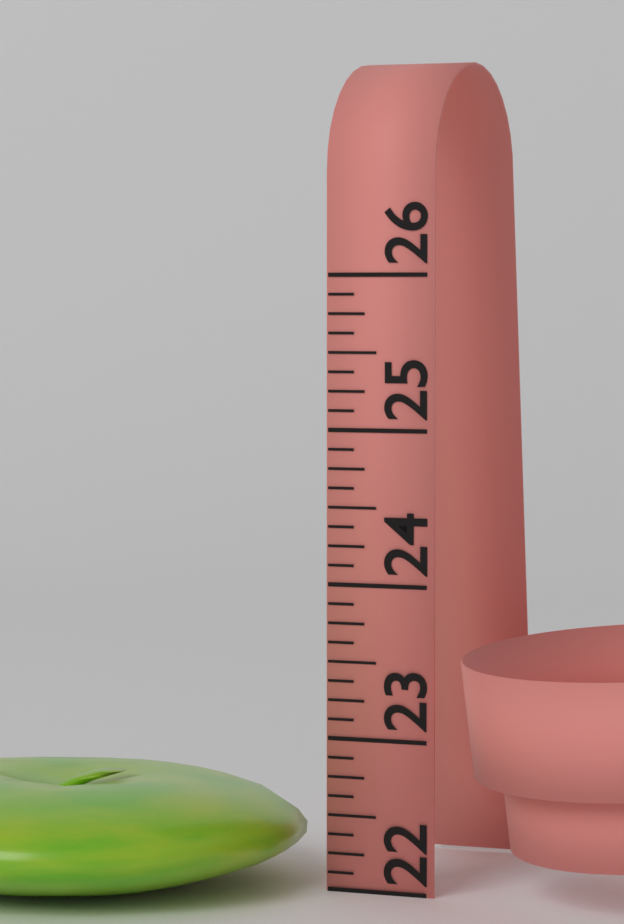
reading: 22.750 (no unit)
